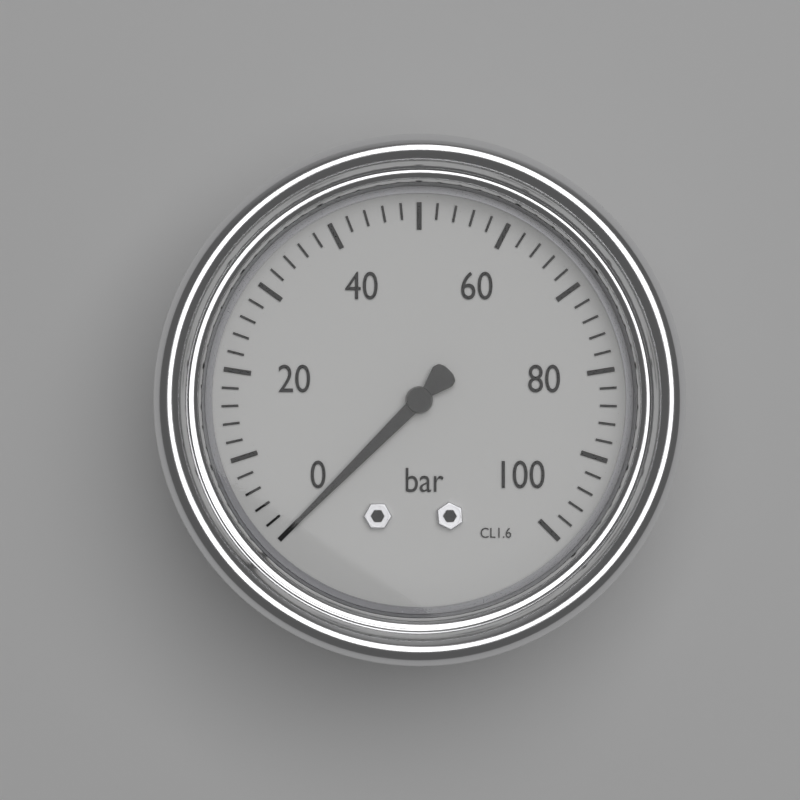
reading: 0 bar
